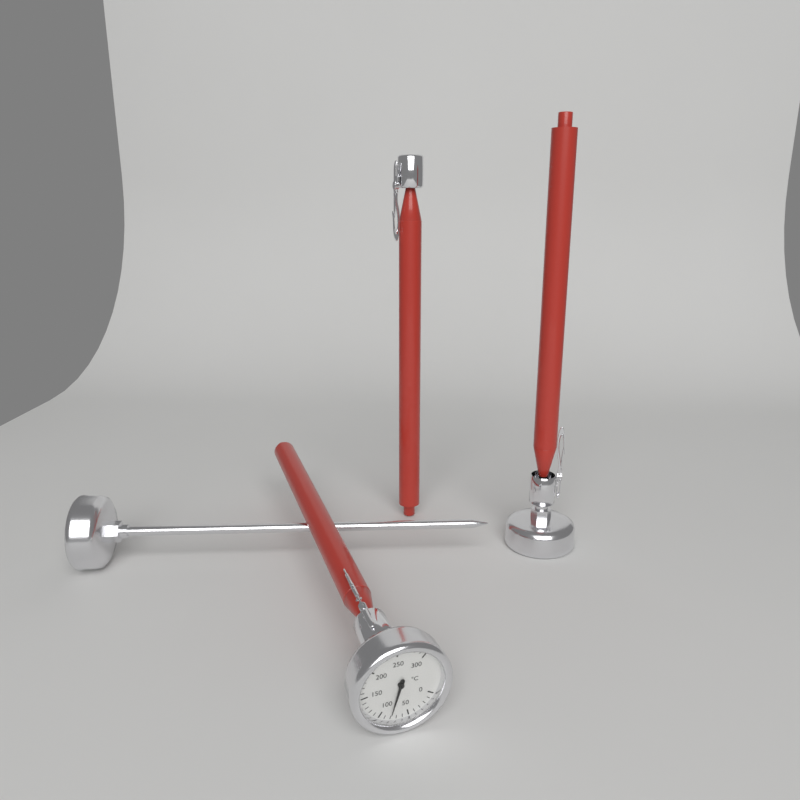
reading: 80 °C
